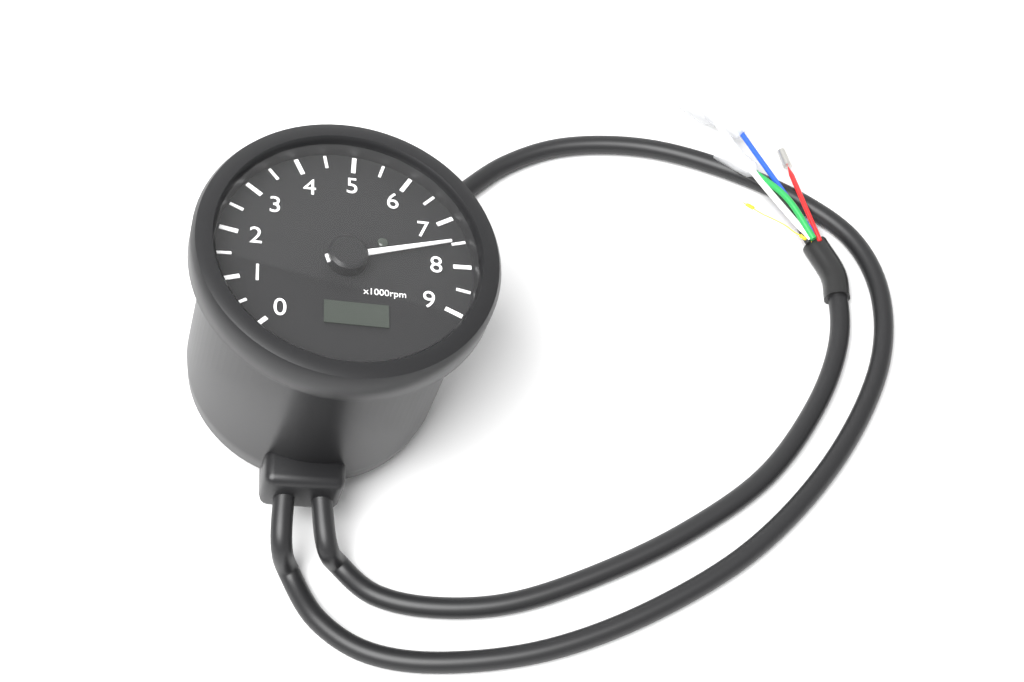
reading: 7500 rpm
